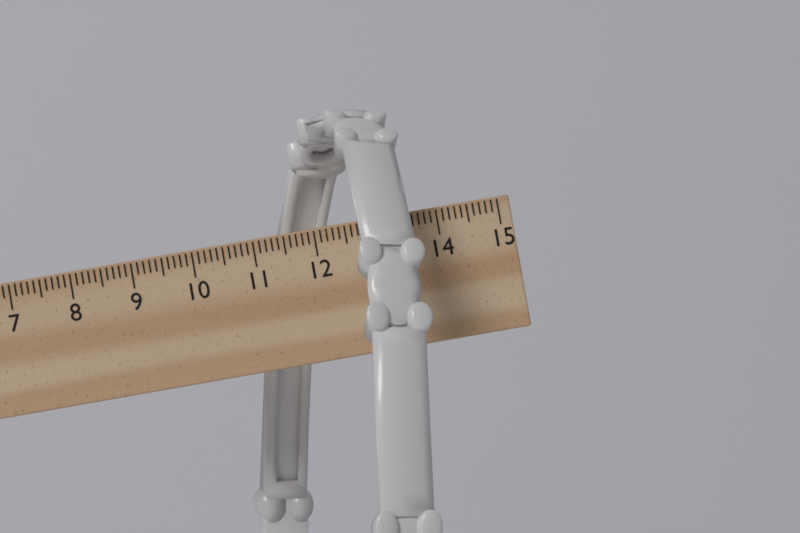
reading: 13.7 cm
